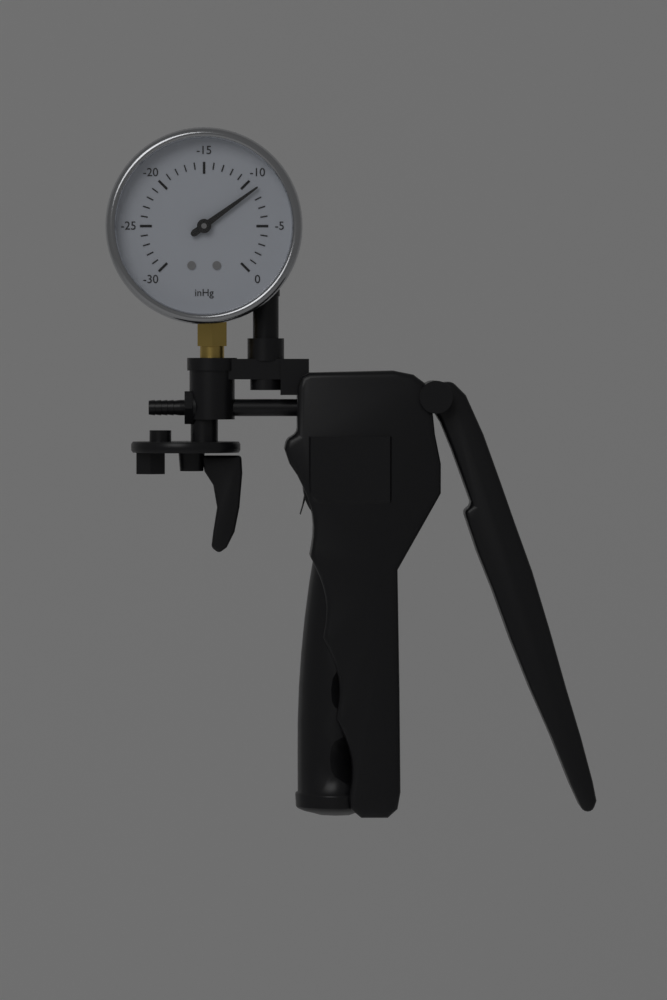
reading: -9 inHg
